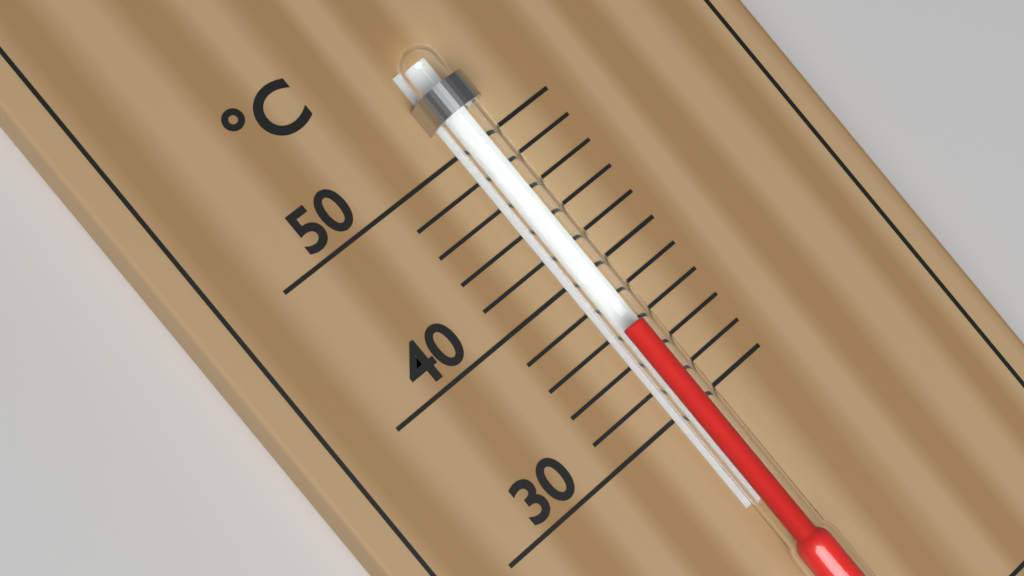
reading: 36 °C
